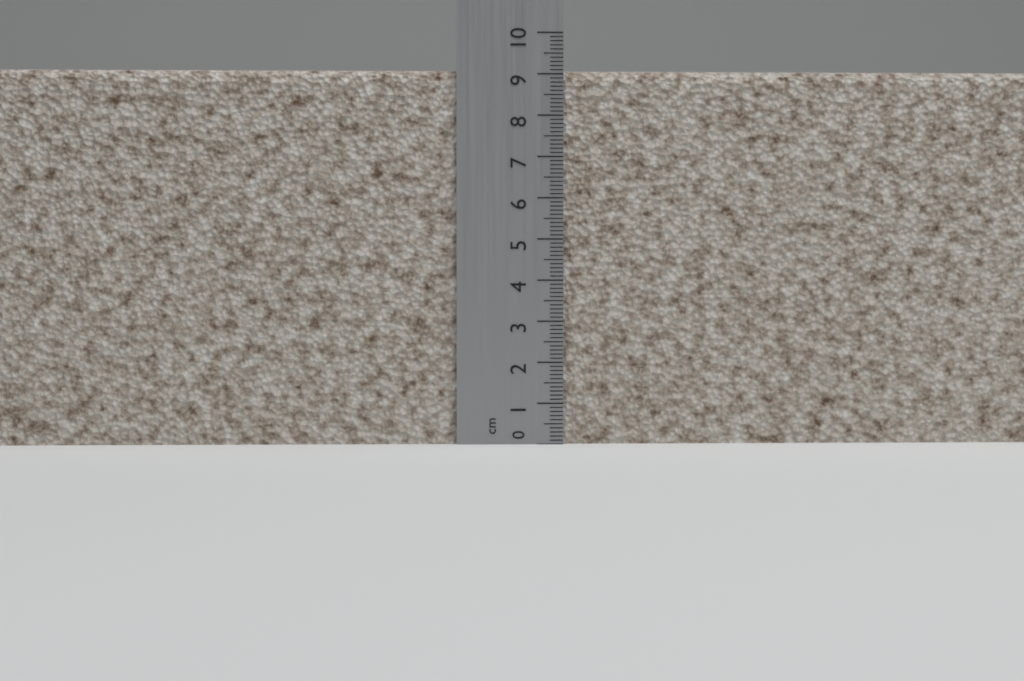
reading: 9.1 cm
